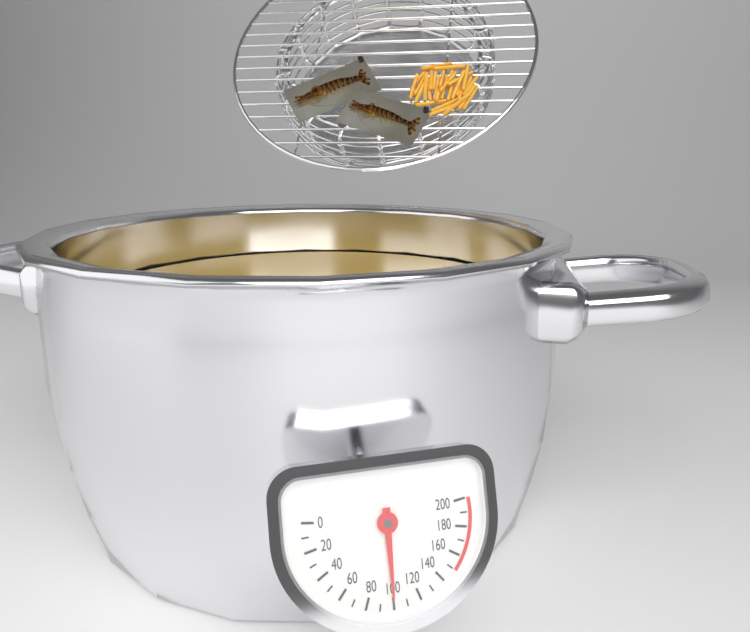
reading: 100 (no unit)
